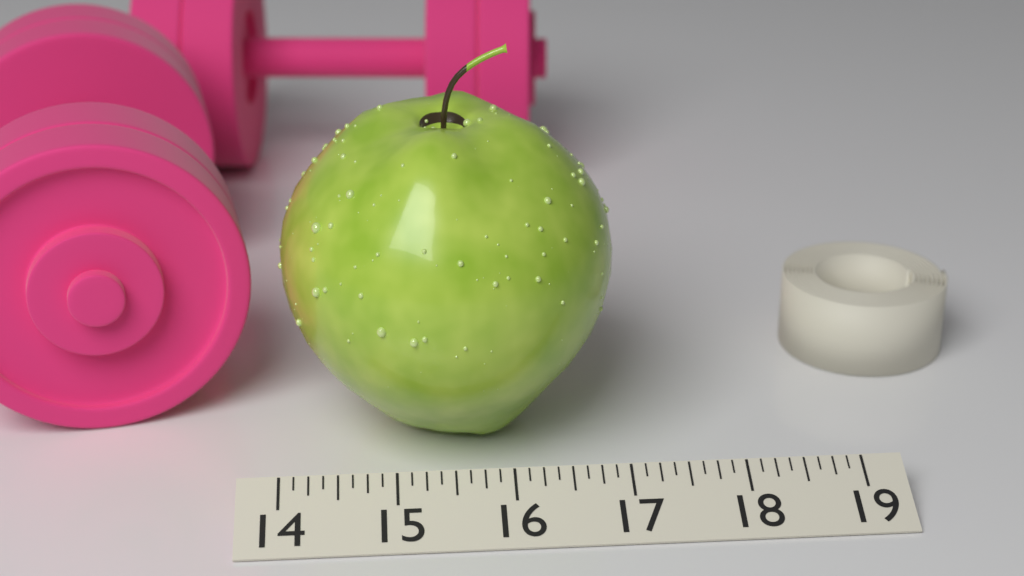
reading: 17.000 (no unit)
